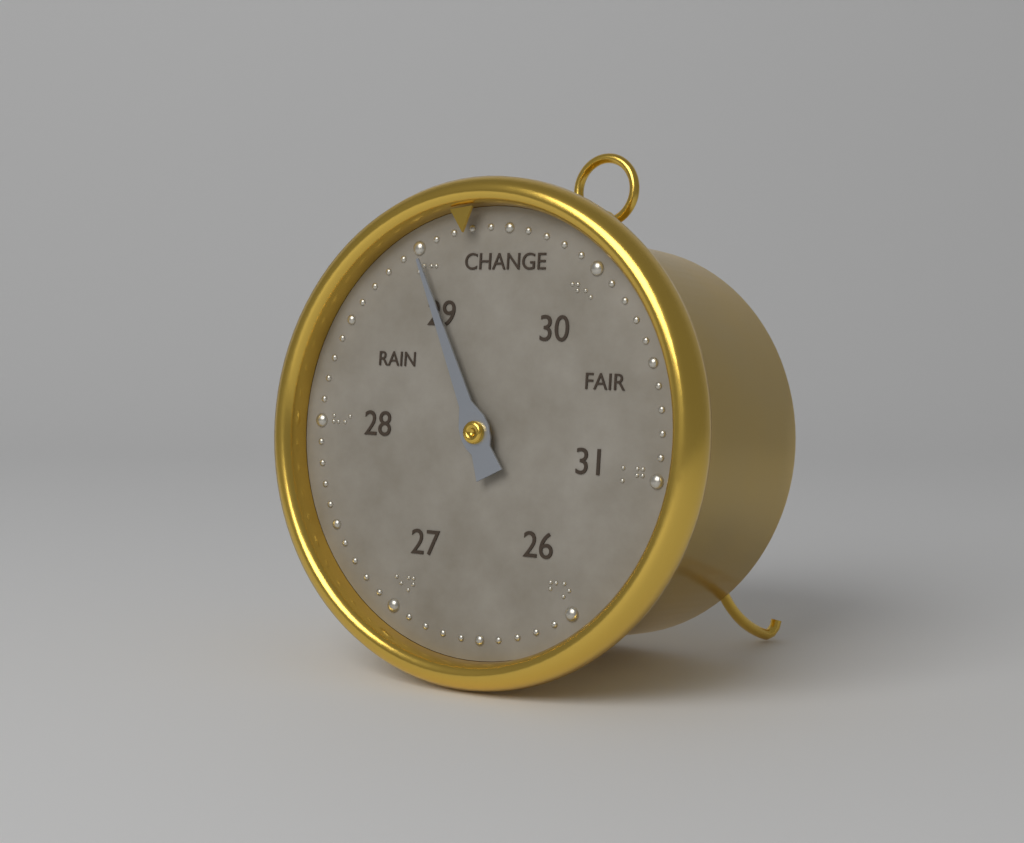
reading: 29.0 (no unit)
